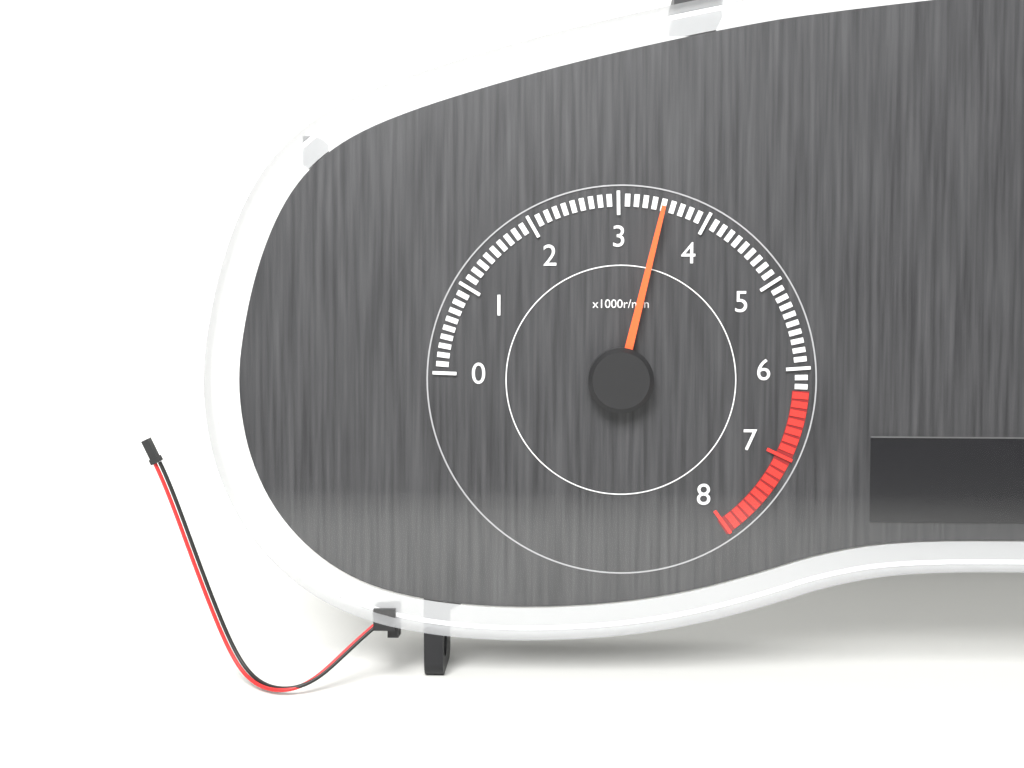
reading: 3500 r/min
